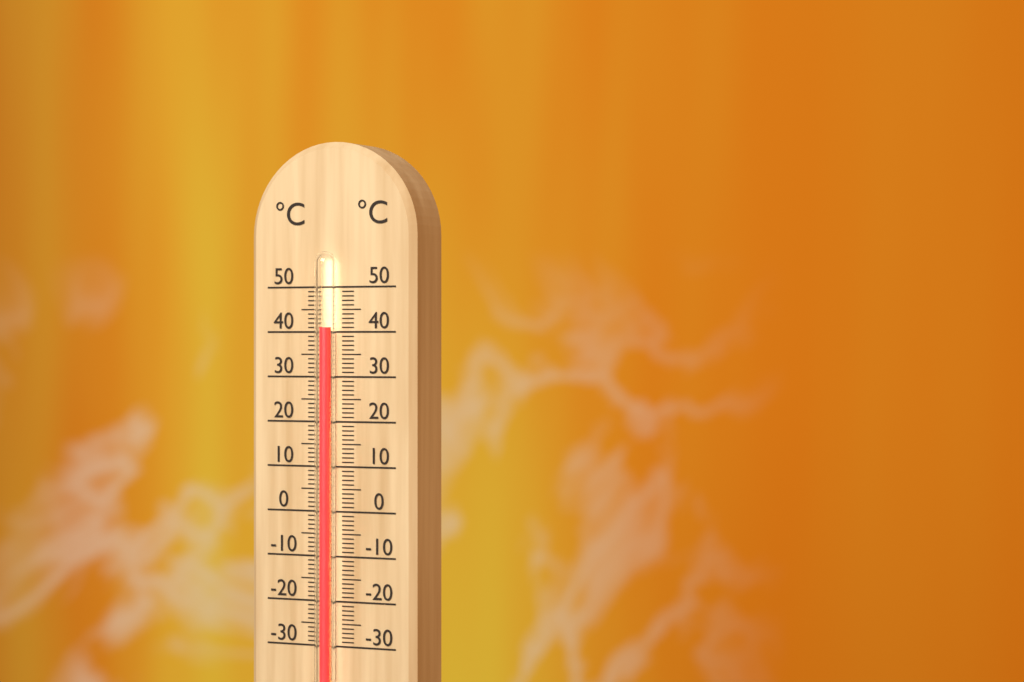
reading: 41 °C
